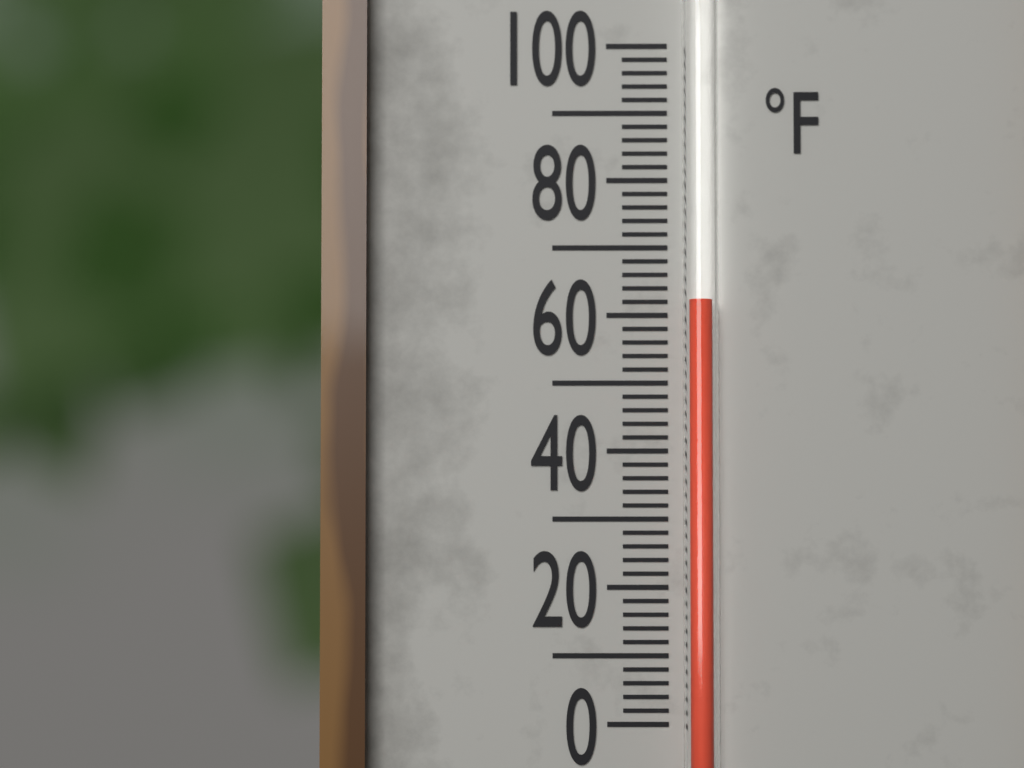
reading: 62 °F
